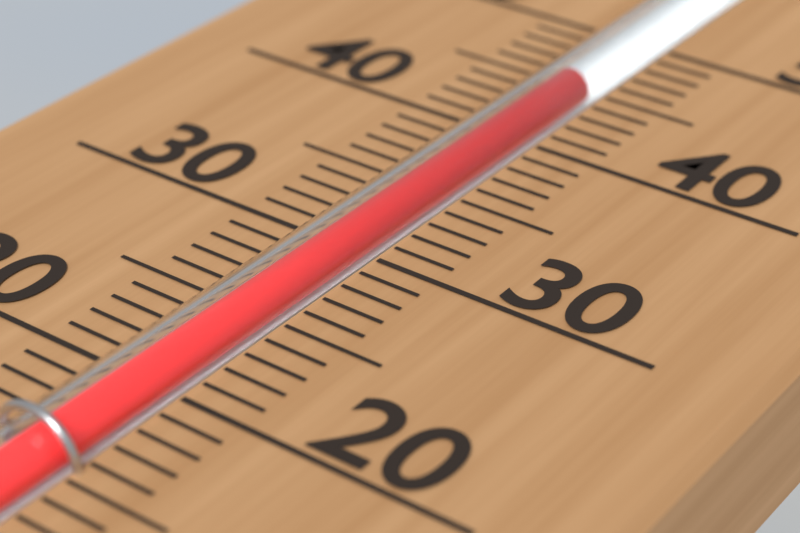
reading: 45 (no unit)
